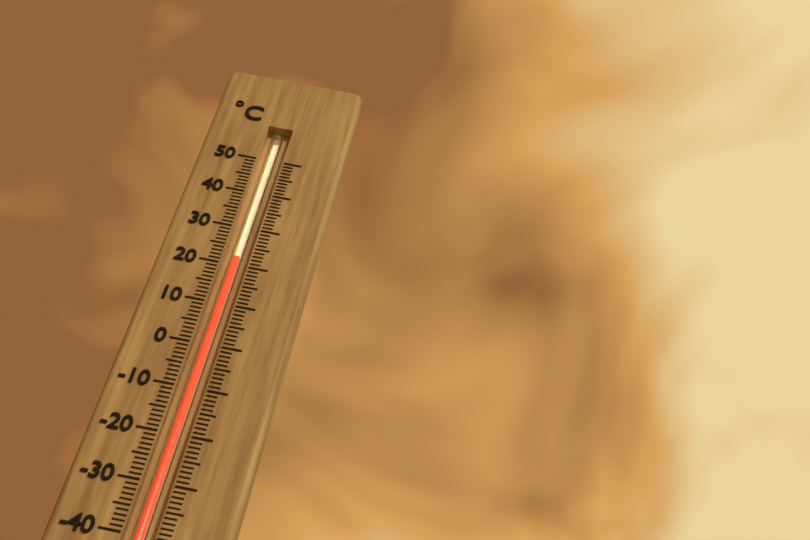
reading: 22 °C
